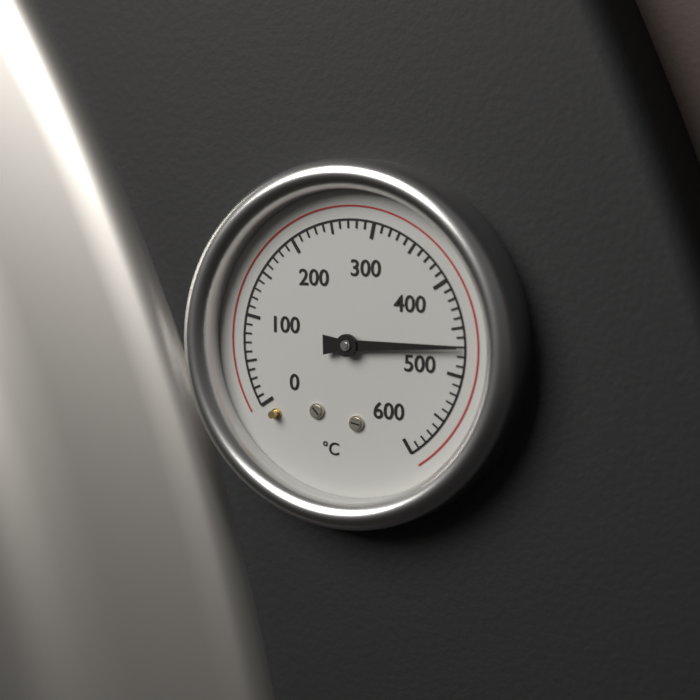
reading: 470 °C
